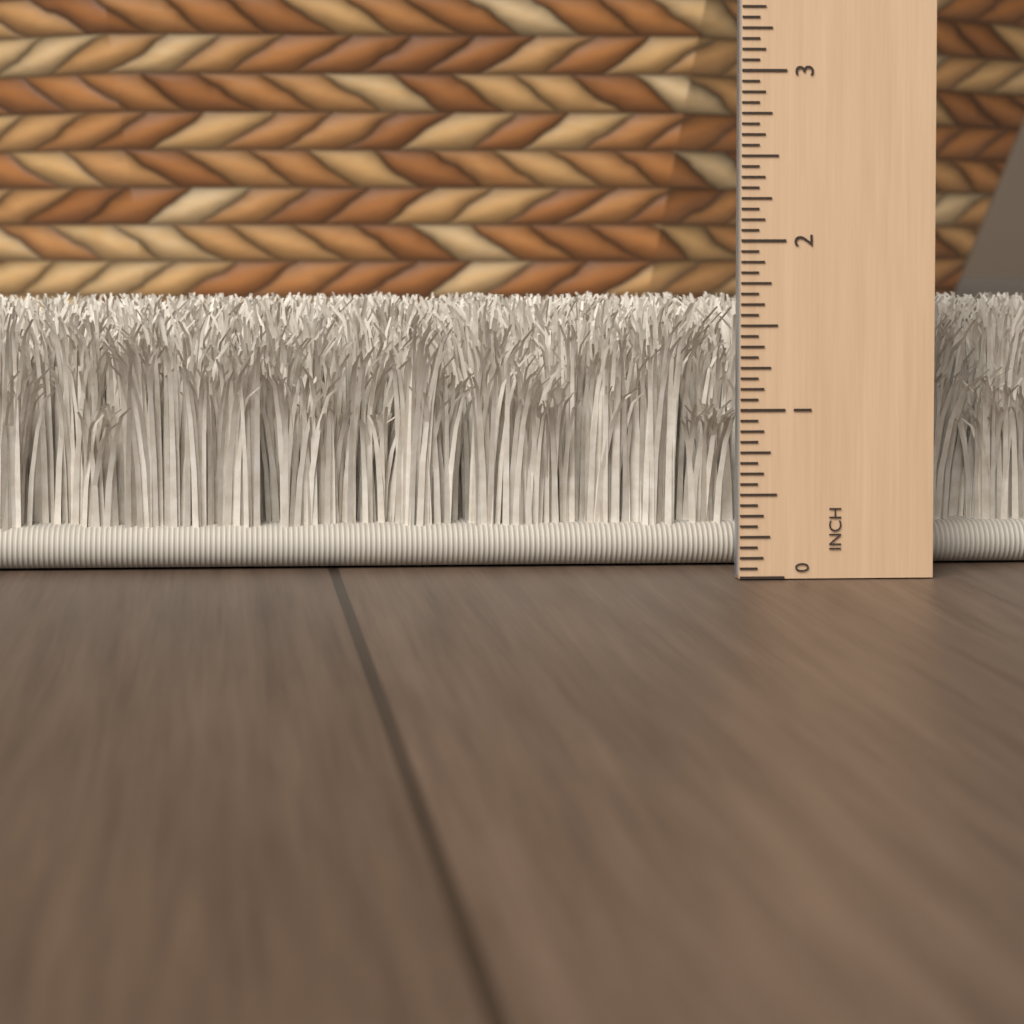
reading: 1.6250 in
